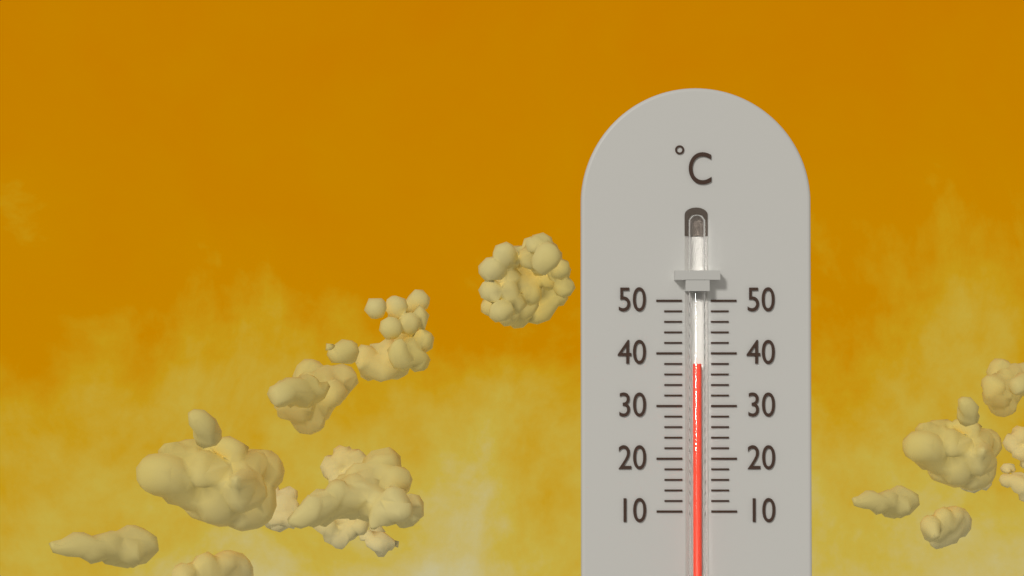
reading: 38 °C
